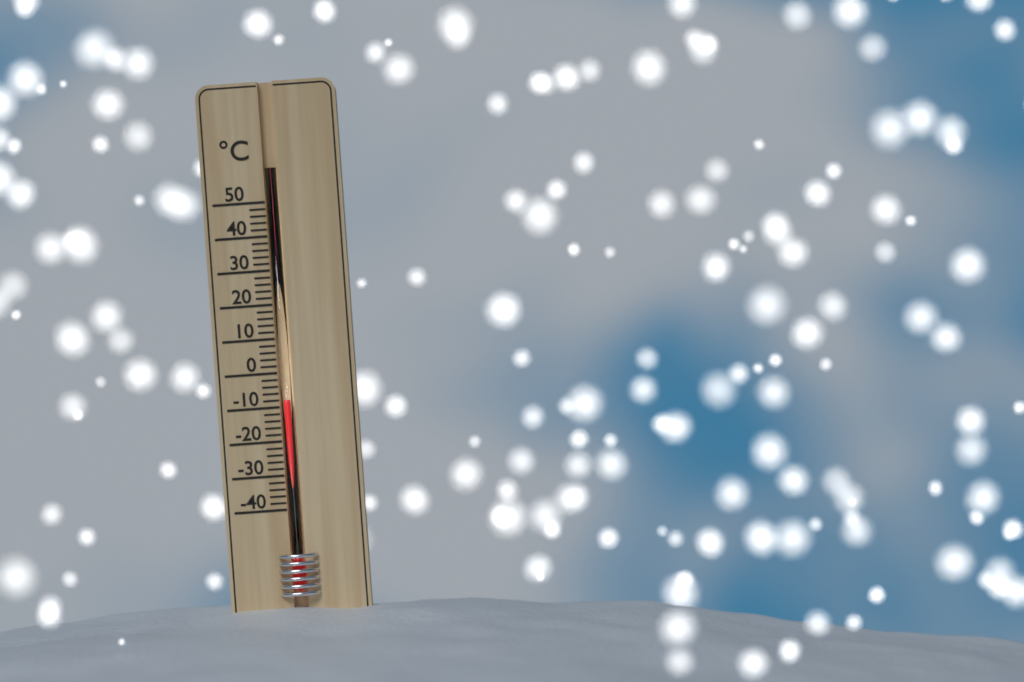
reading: -8 °C
